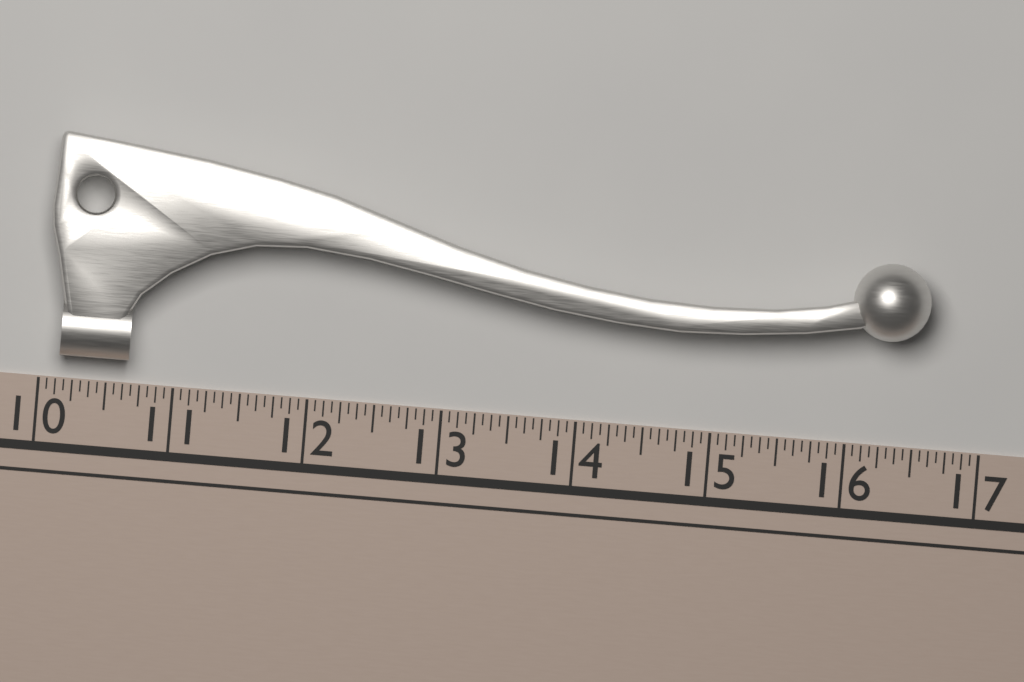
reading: 16.5625 (no unit)
